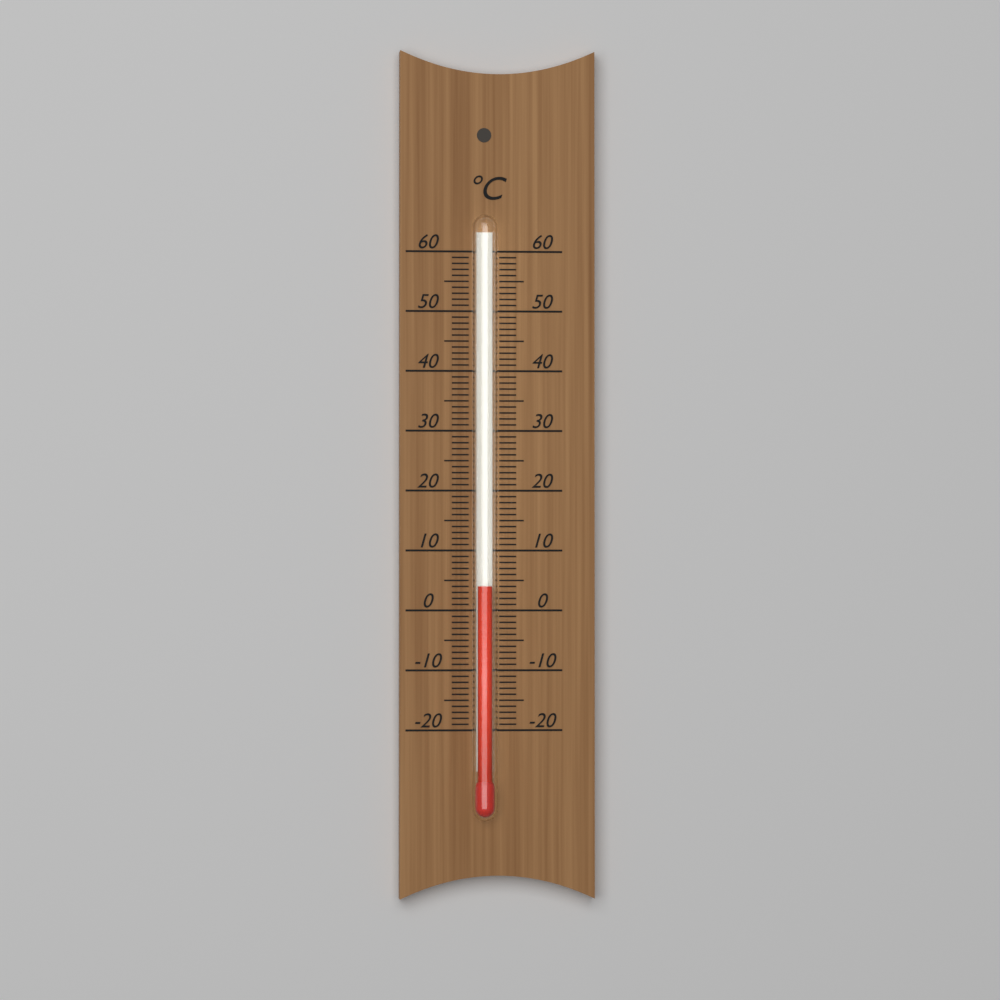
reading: 4 °C
